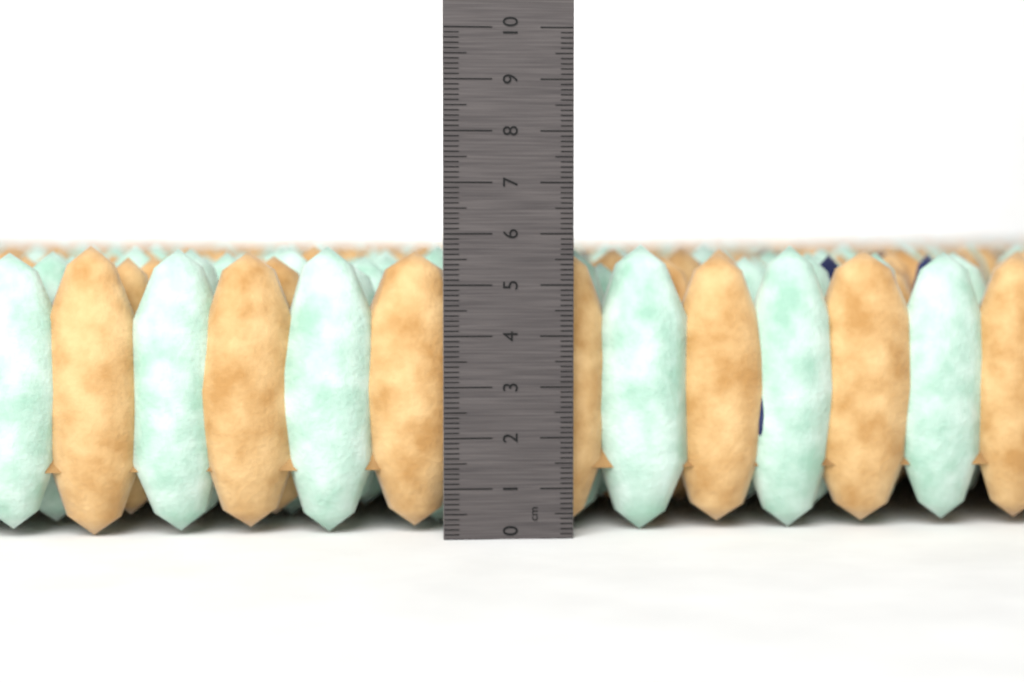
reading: 5.8 cm
